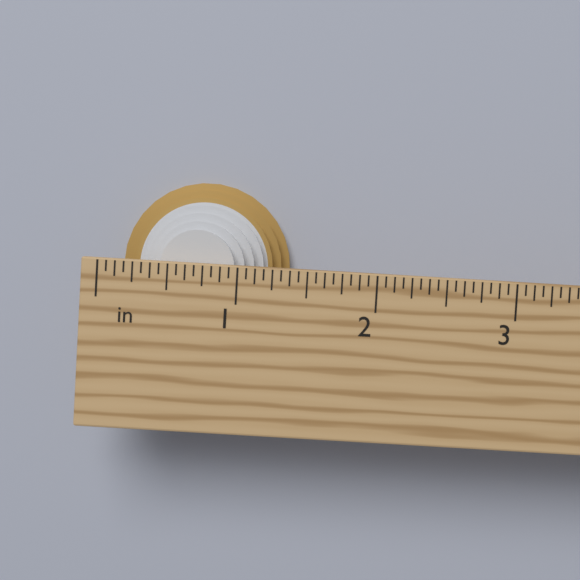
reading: 1.3750 in
